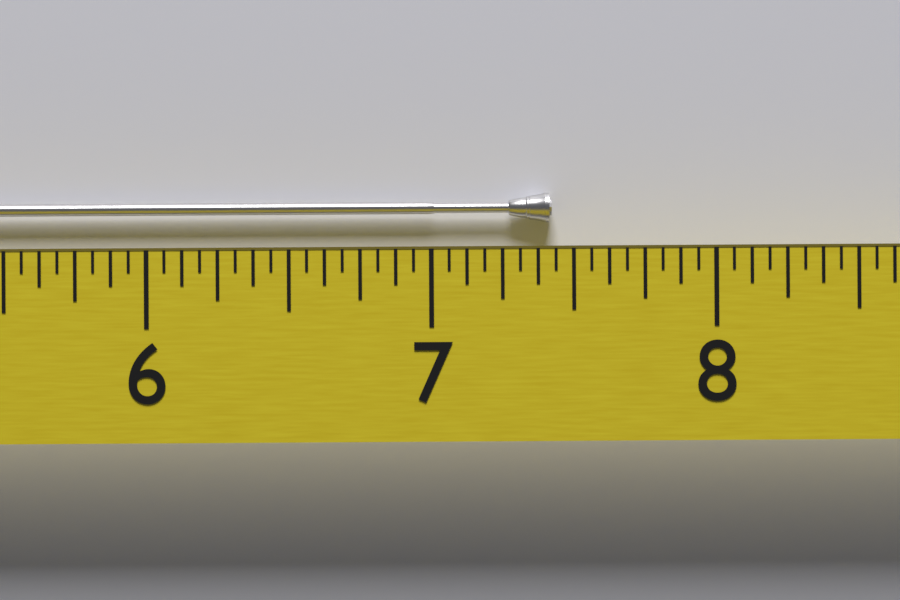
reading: 7.4375 (no unit)
